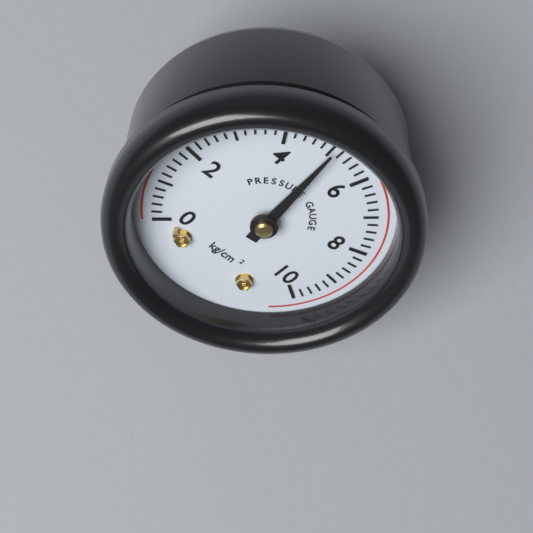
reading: 5.0 kg/cm²
